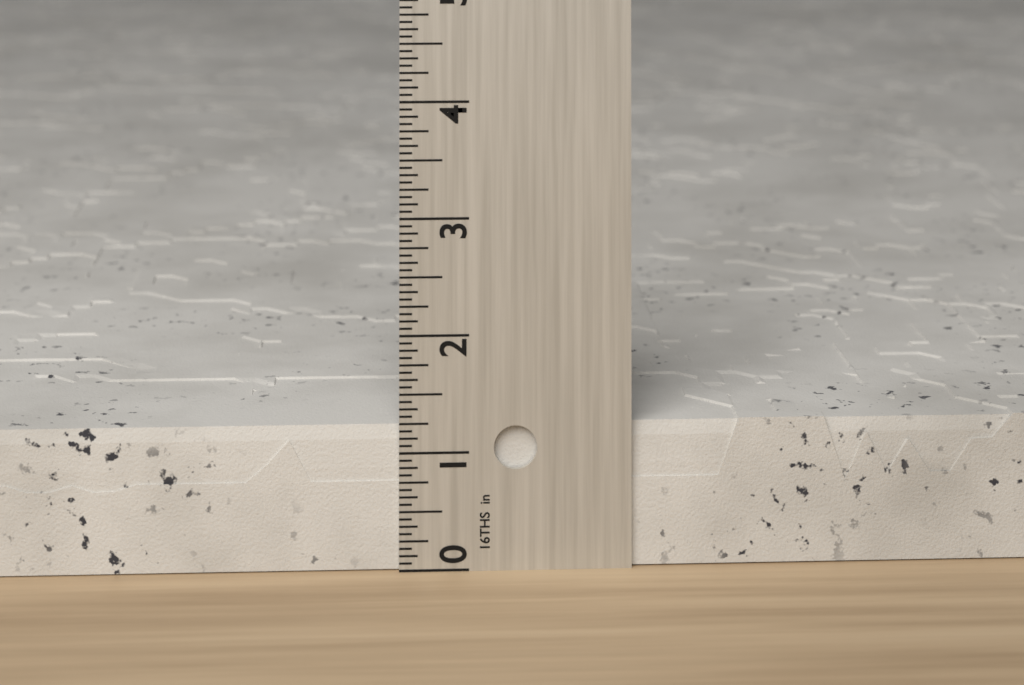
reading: 1.2500 in
